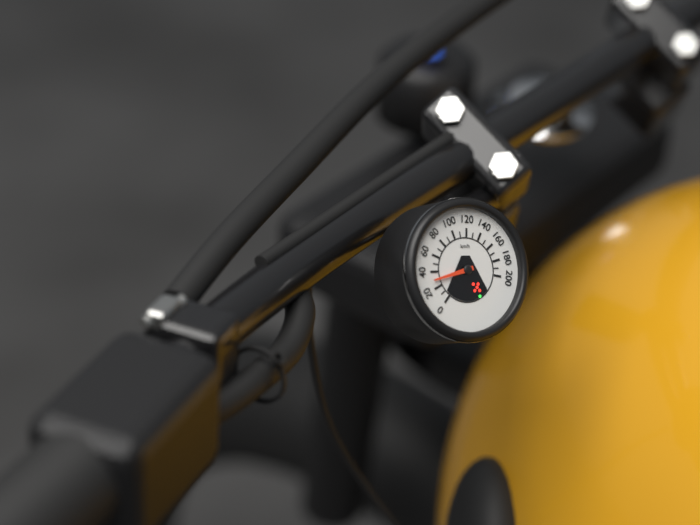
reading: 30 km/h
